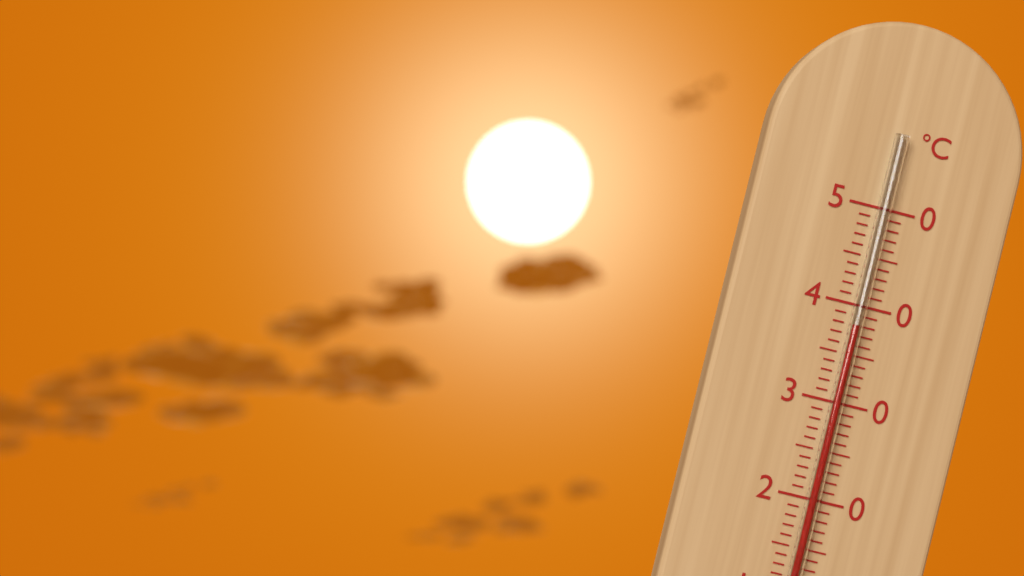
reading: 38 °C
